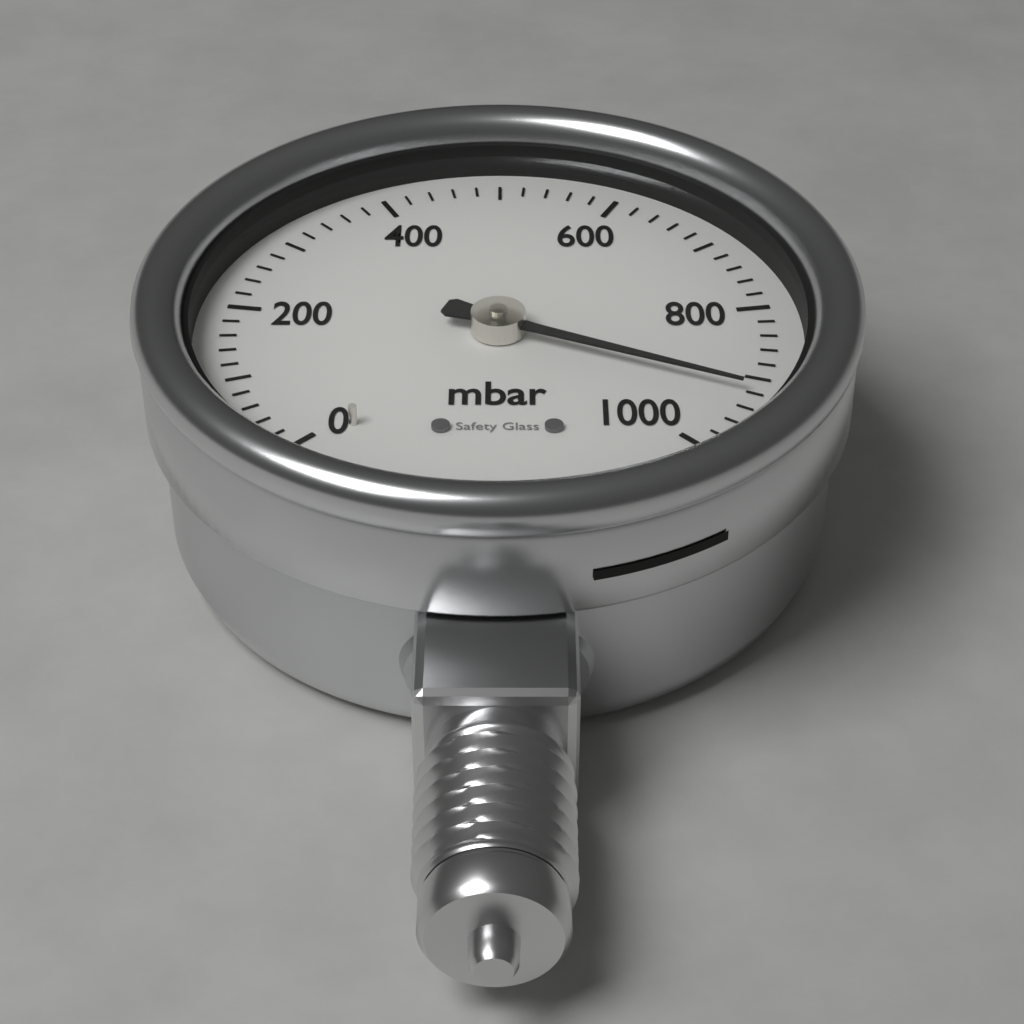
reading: 920 mbar
